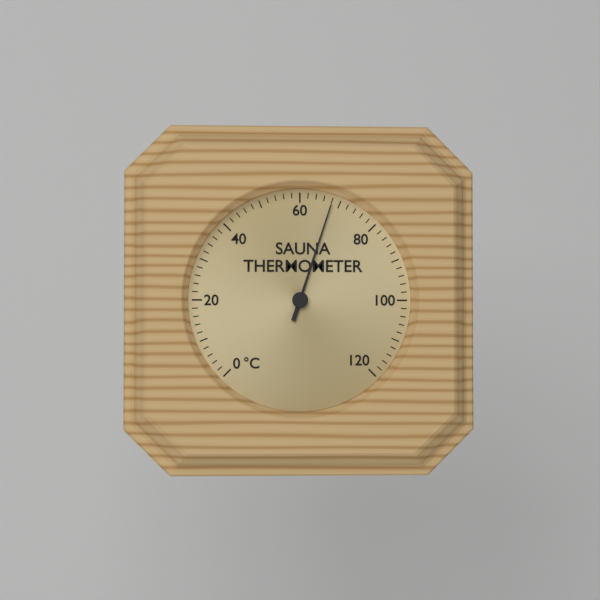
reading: 68 °C
